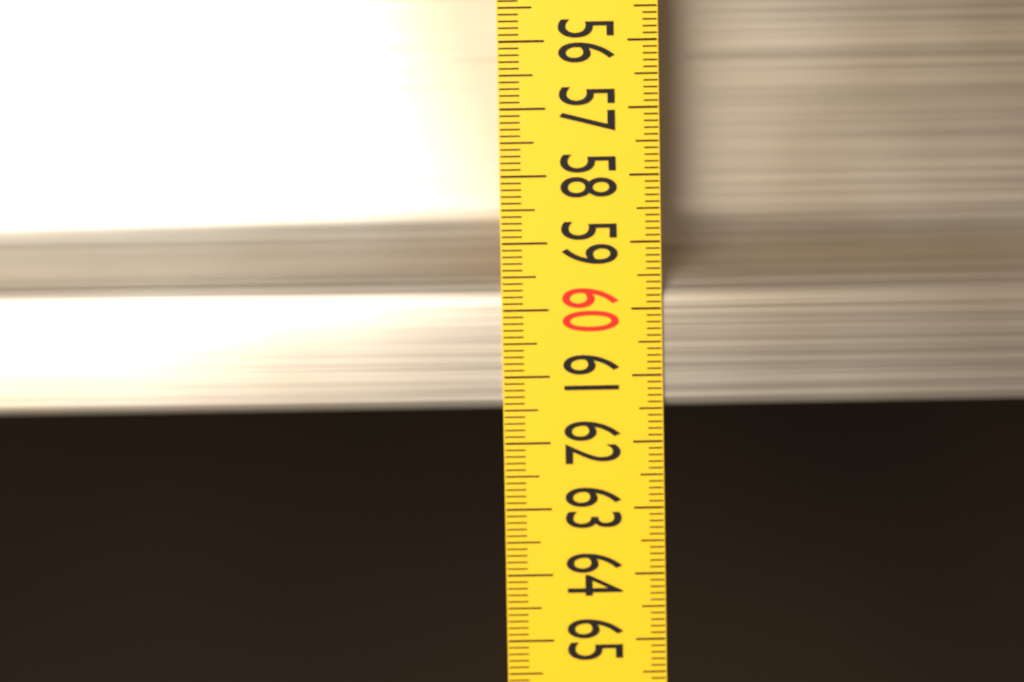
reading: 61.5 (no unit)
